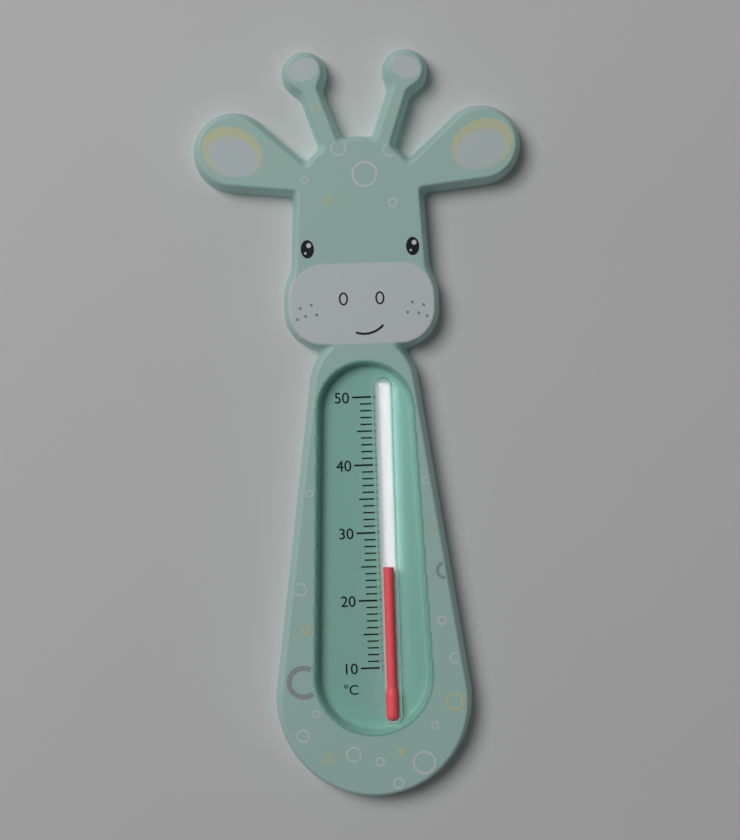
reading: 25 °C
